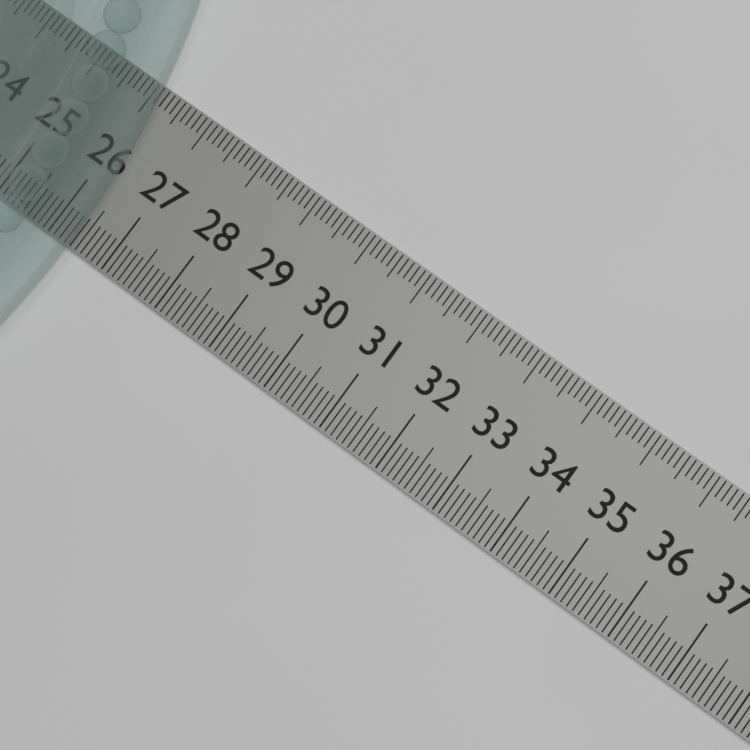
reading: 26.4 (no unit)
